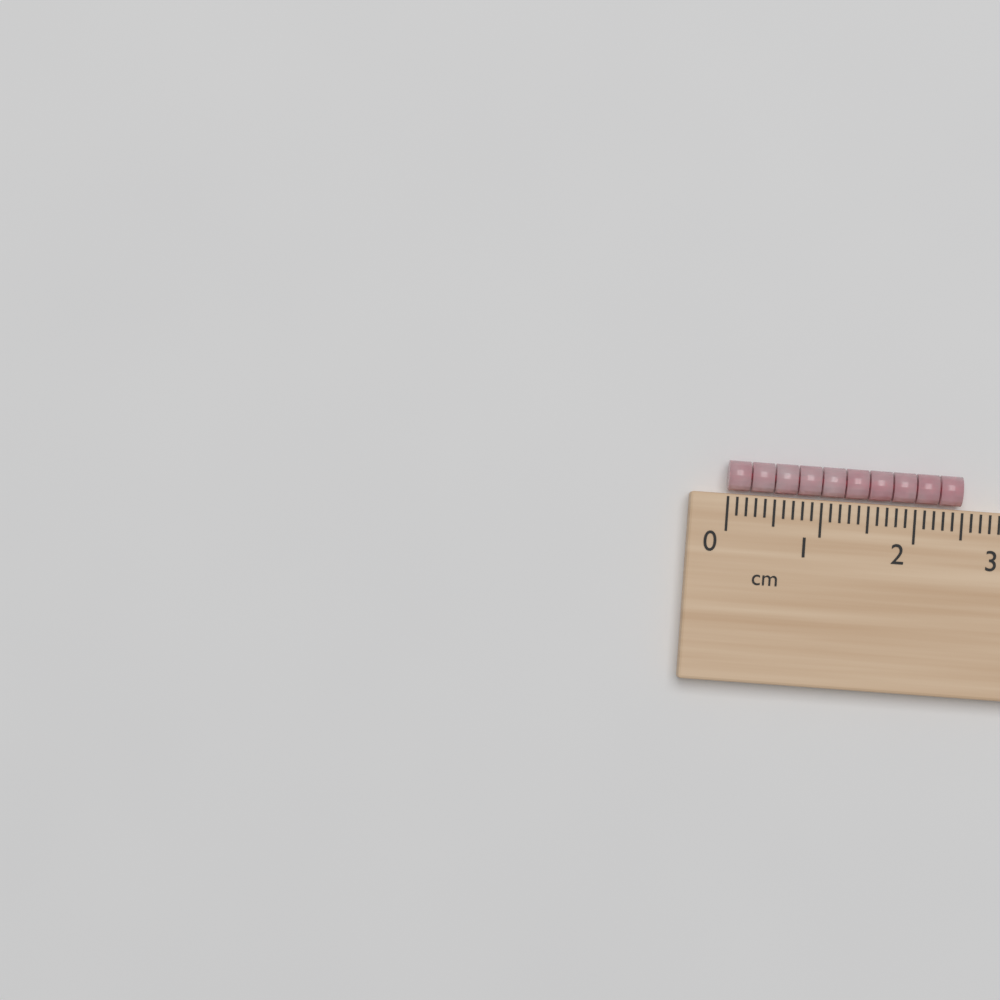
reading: 2.5 cm
